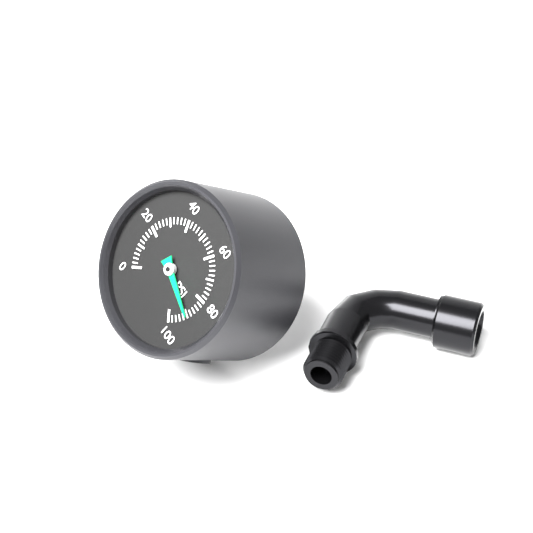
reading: 90 psi
